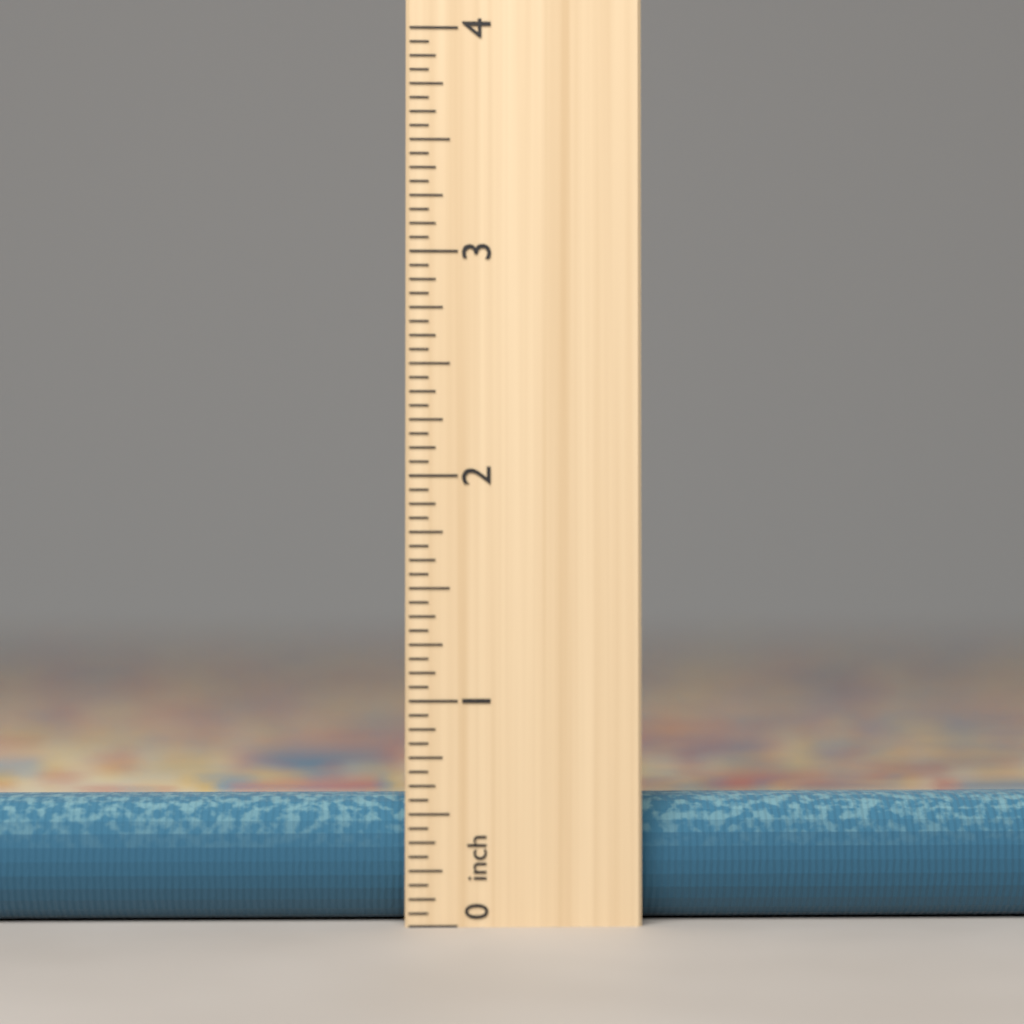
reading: 0.5625 inch
